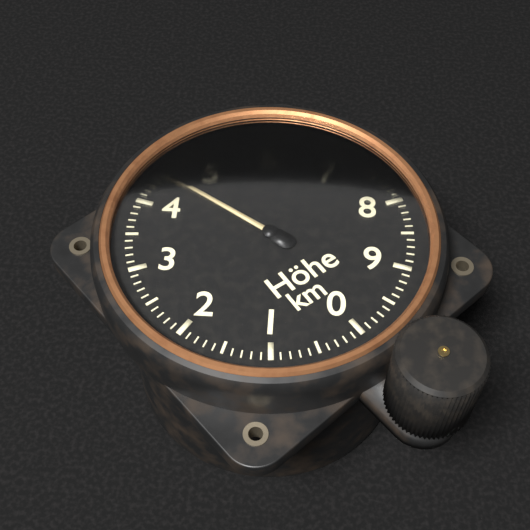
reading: 4.5 km
